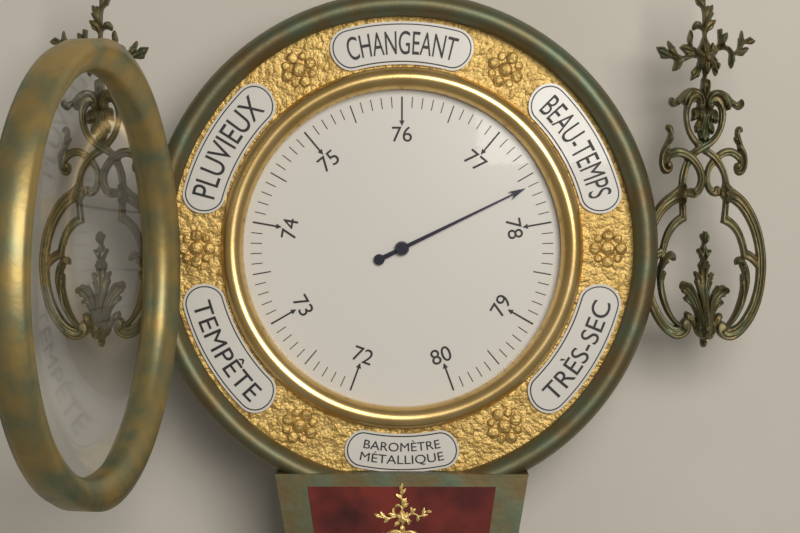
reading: 77.6 (no unit)
